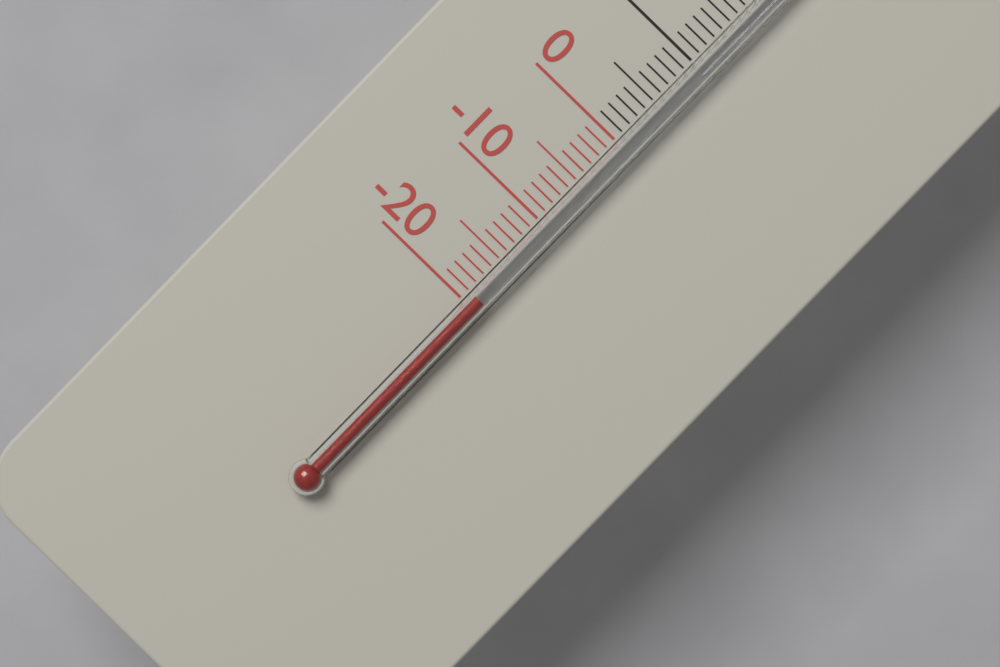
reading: -19 °C
